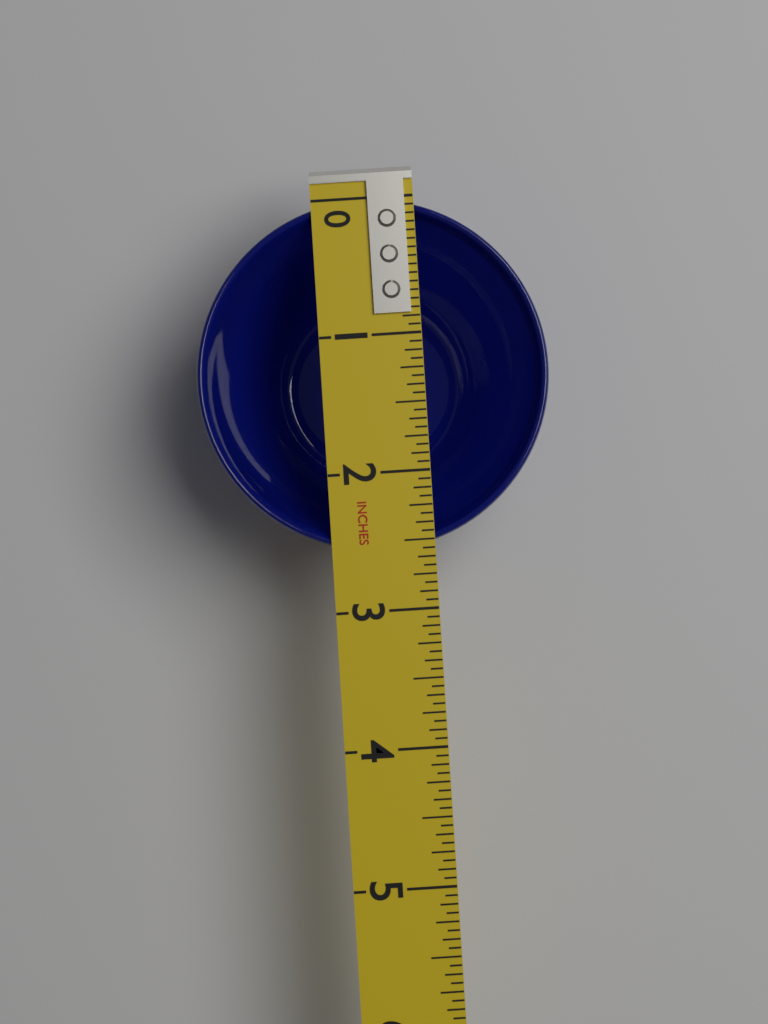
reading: 2.5625 in
